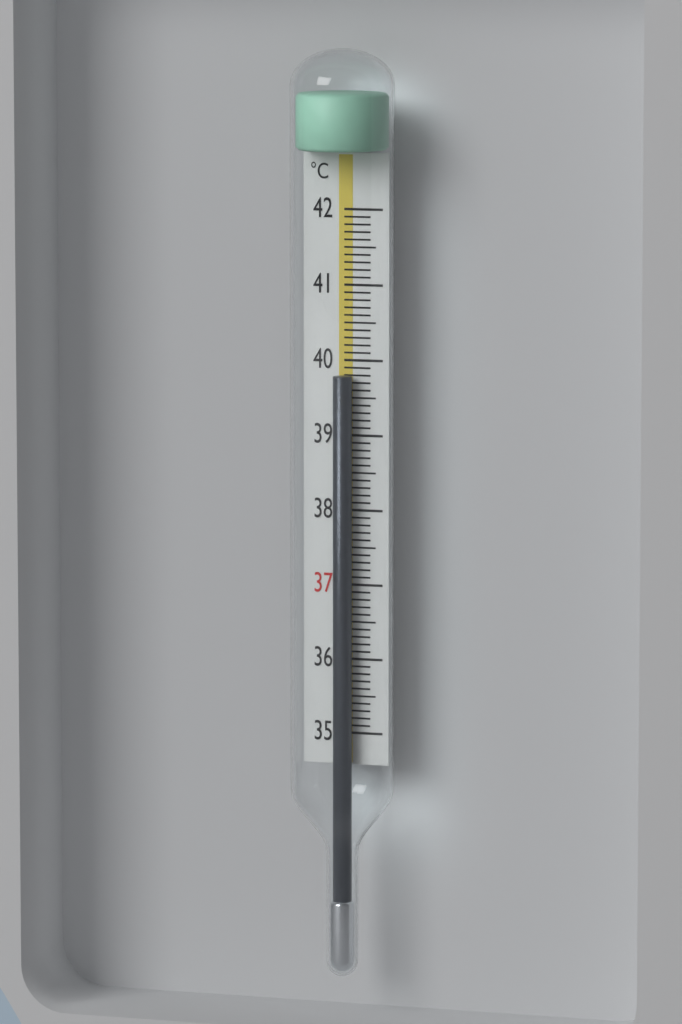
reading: 39.8 °C
